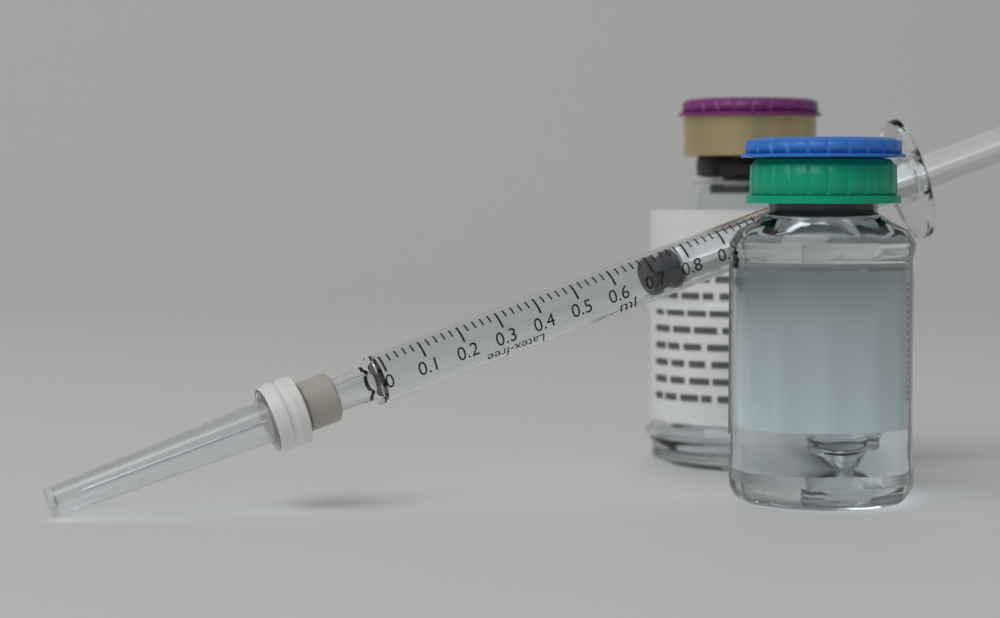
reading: 0.70 ml
